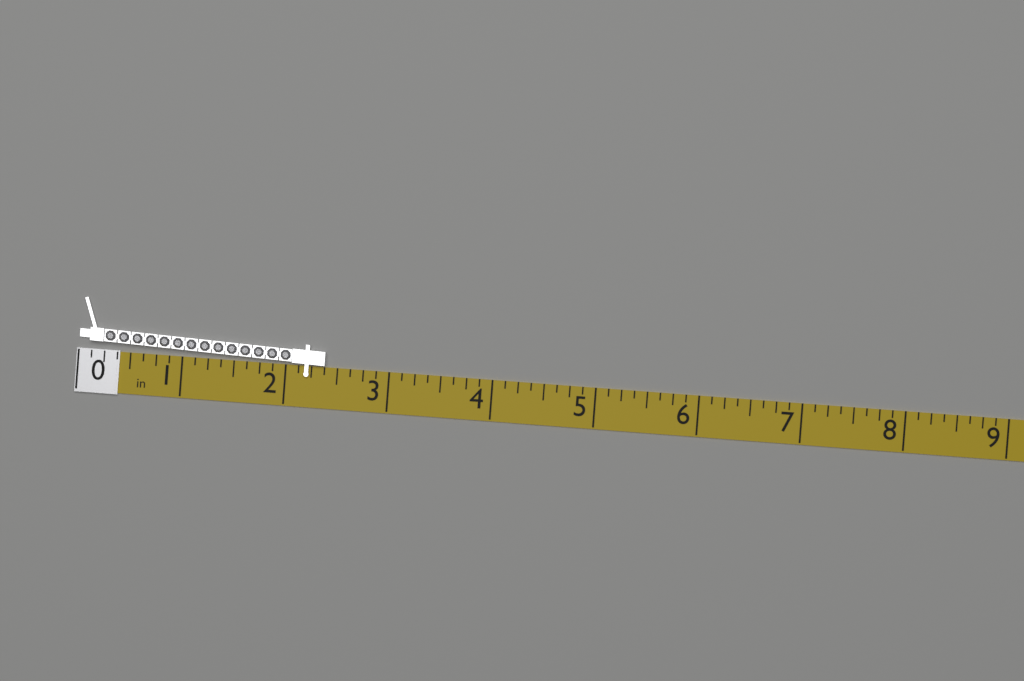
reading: 2.375 in
